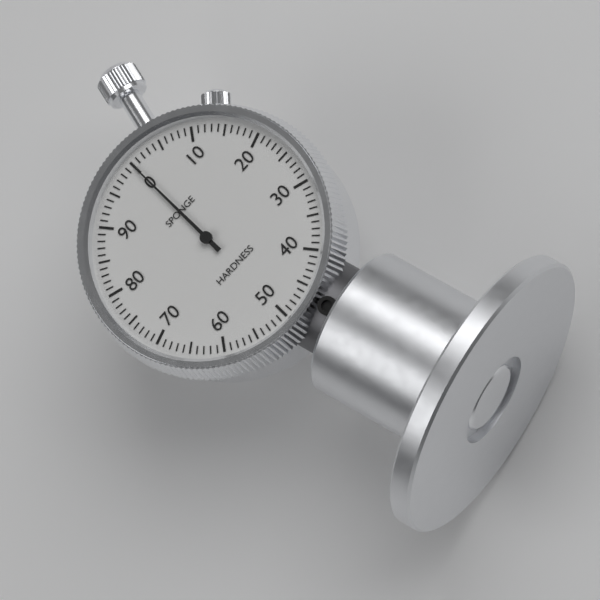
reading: 0 (no unit)
